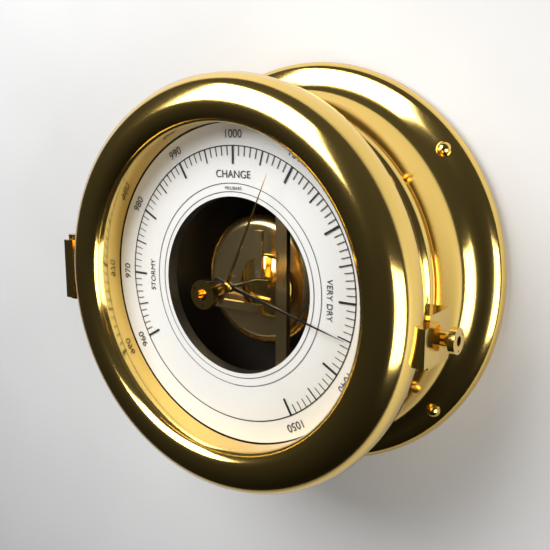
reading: 1035 mbar
